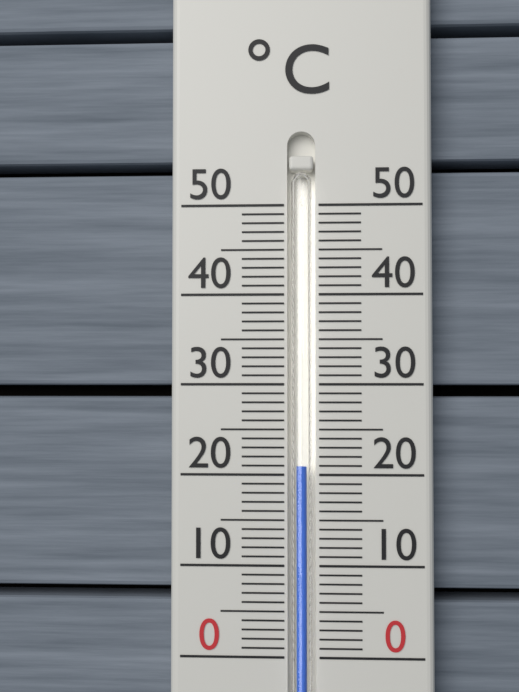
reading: 21 °C
